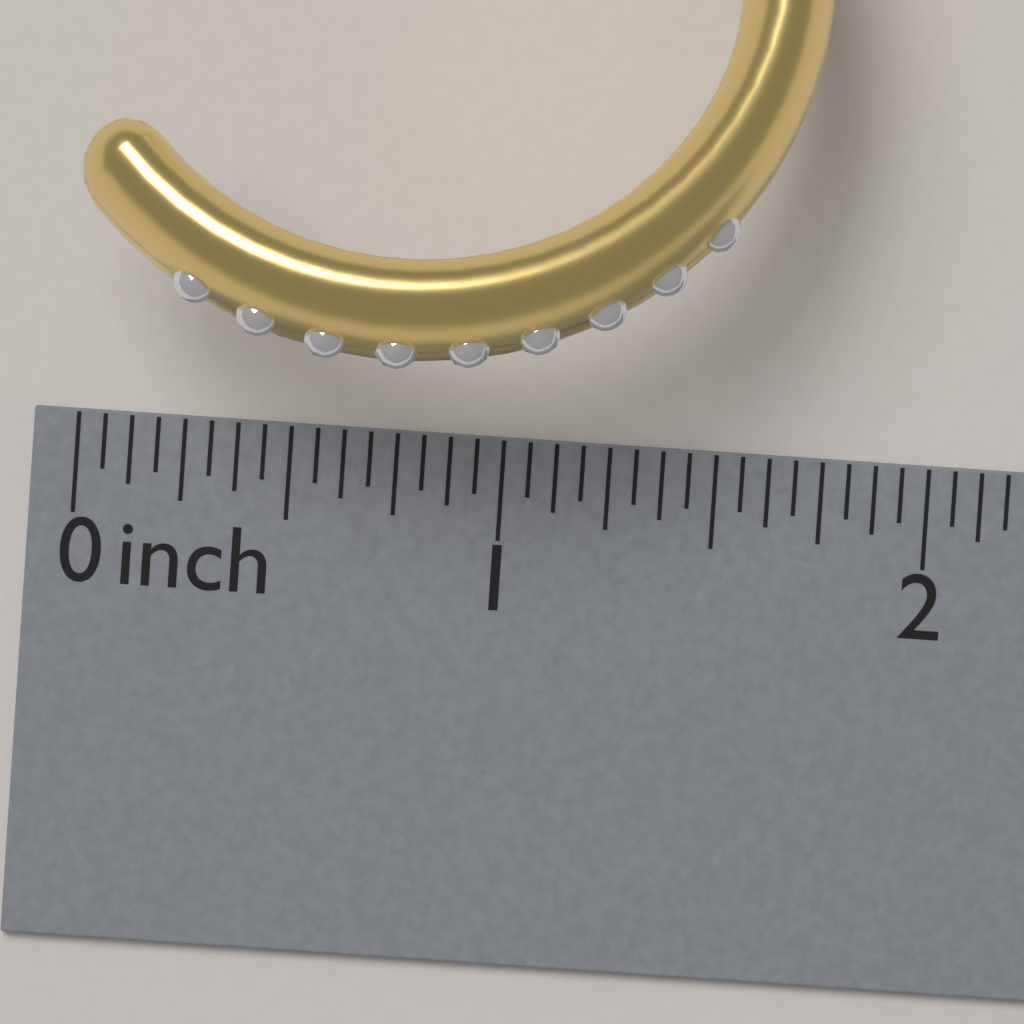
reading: 1.6875 inch
